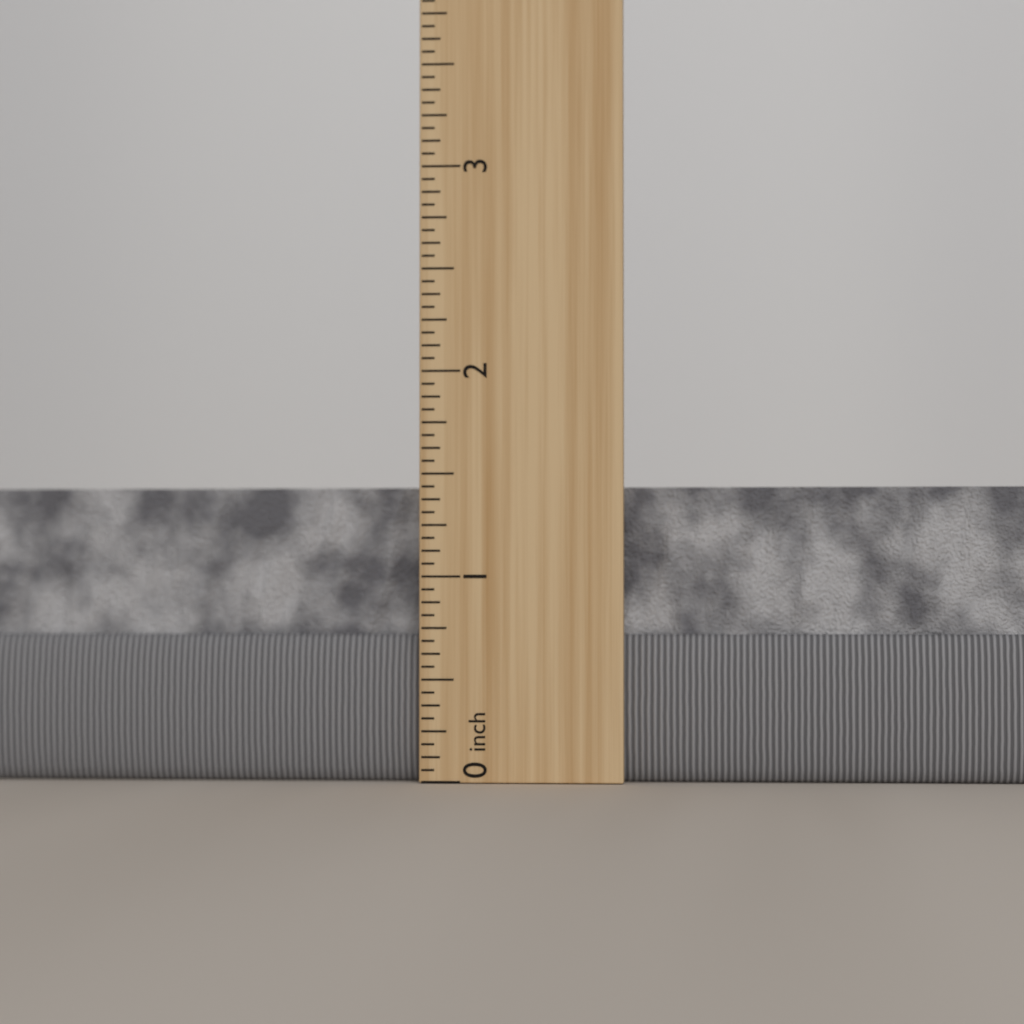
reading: 1.4375 inch
